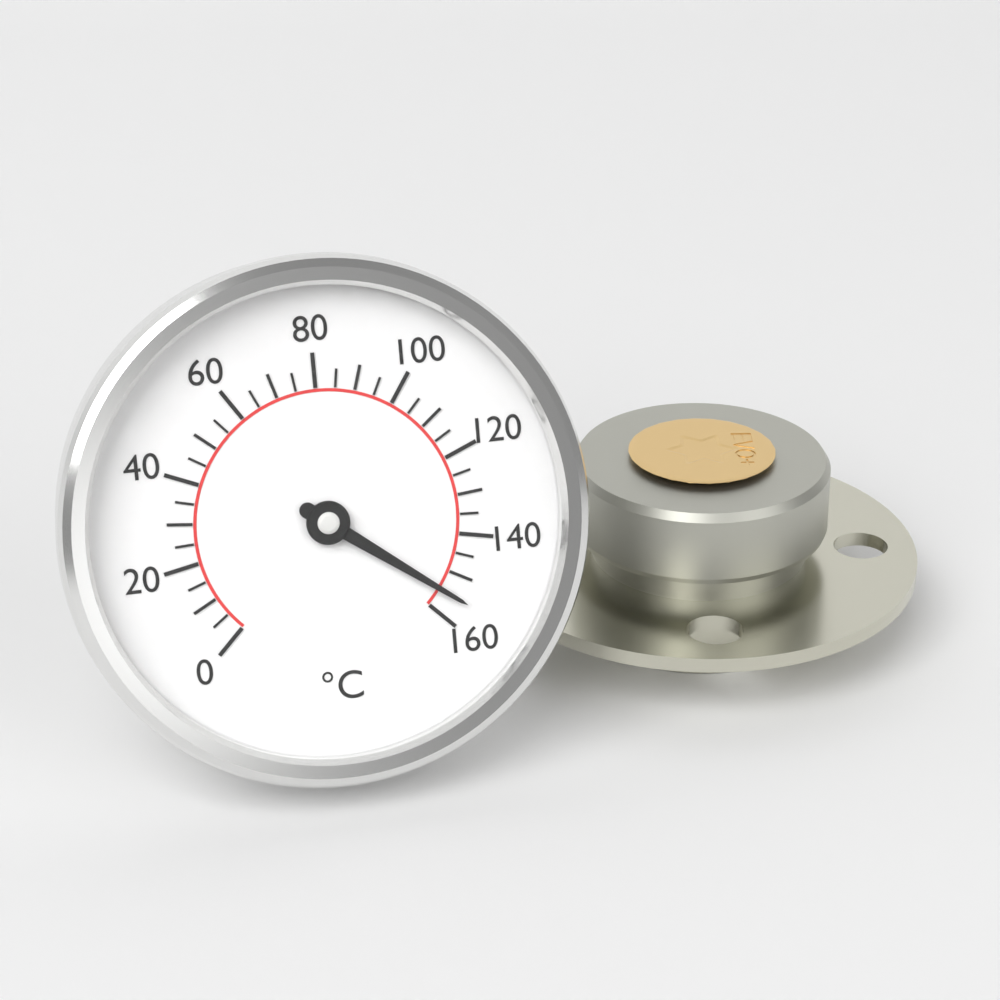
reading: 155 °C
